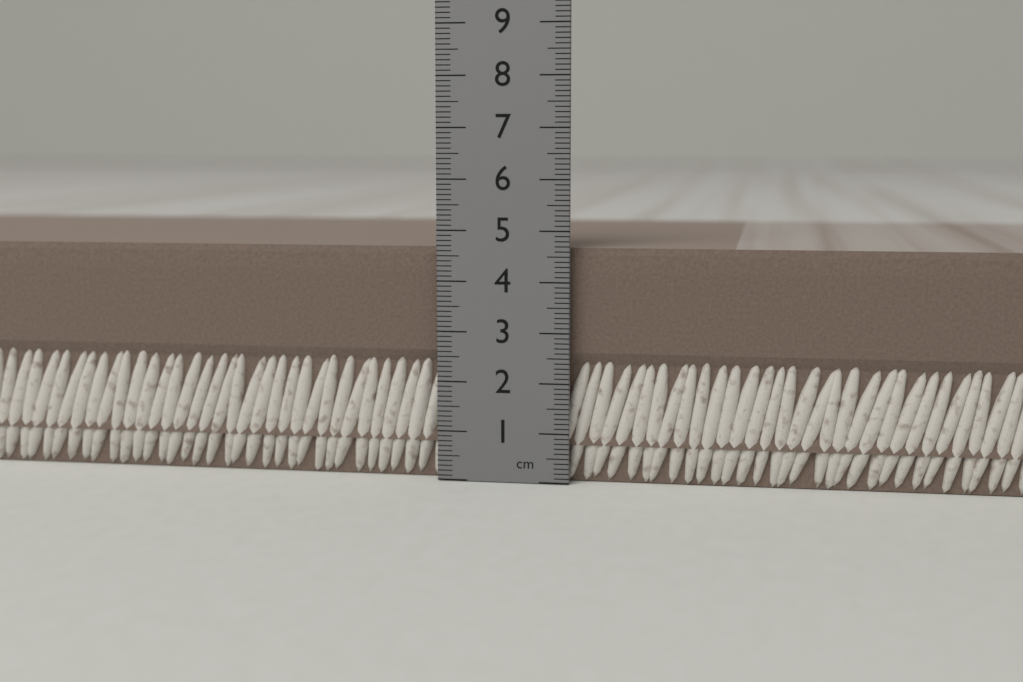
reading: 4.7 cm
